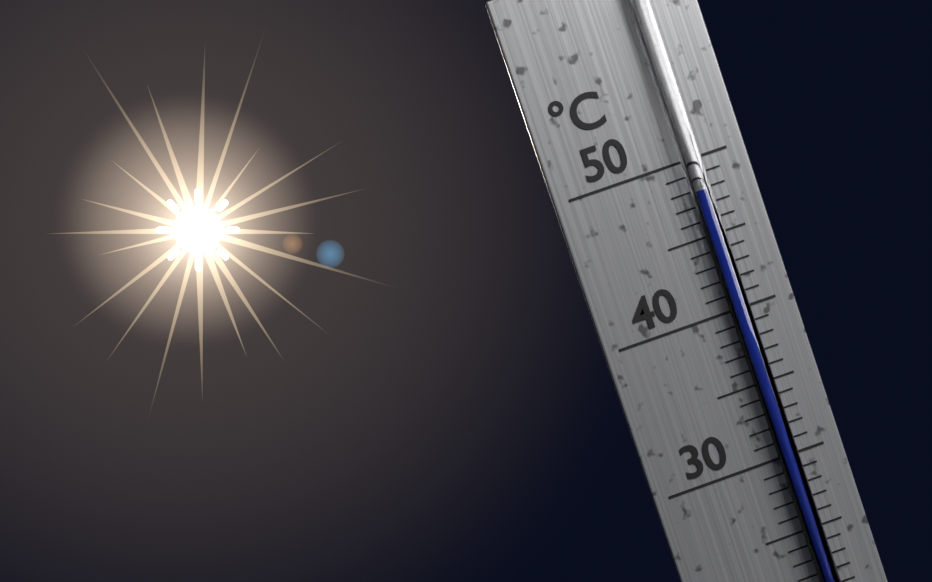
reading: 48 °C
